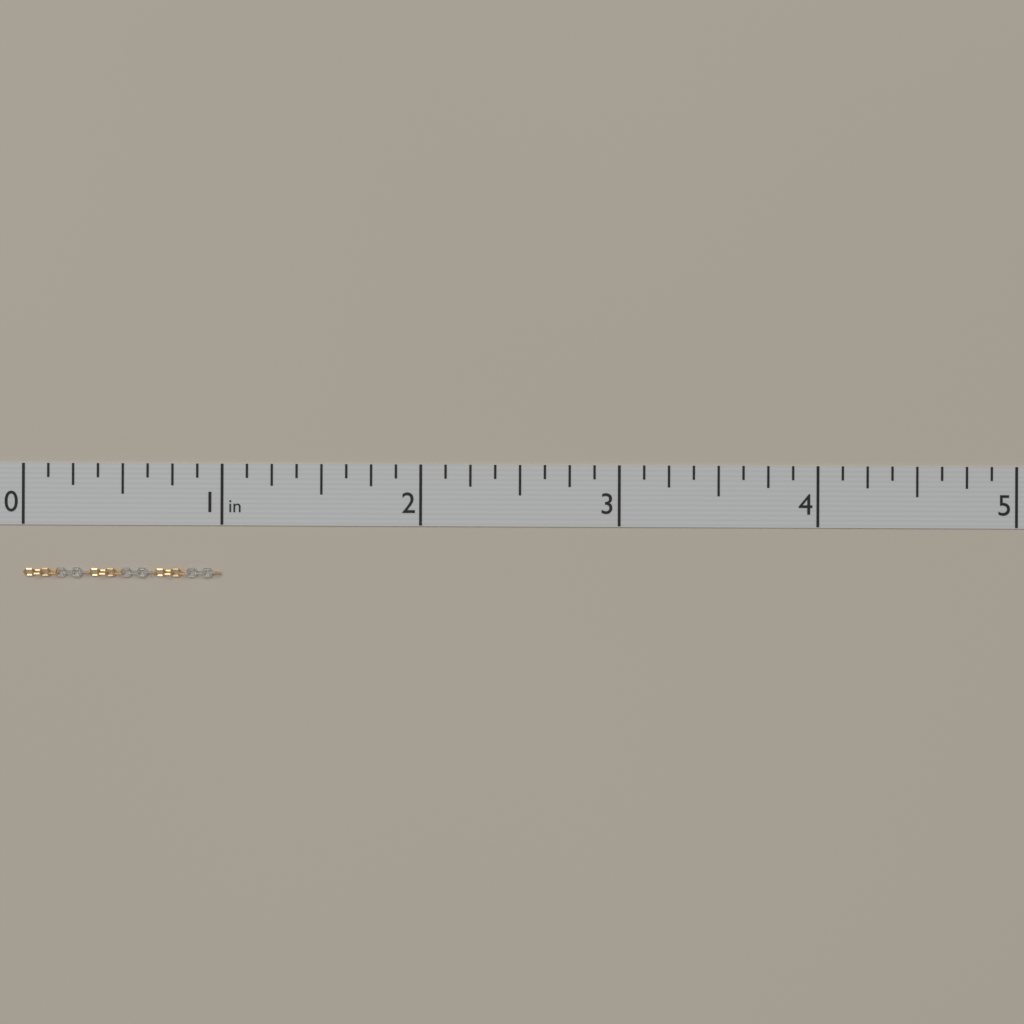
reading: 1.000 in
